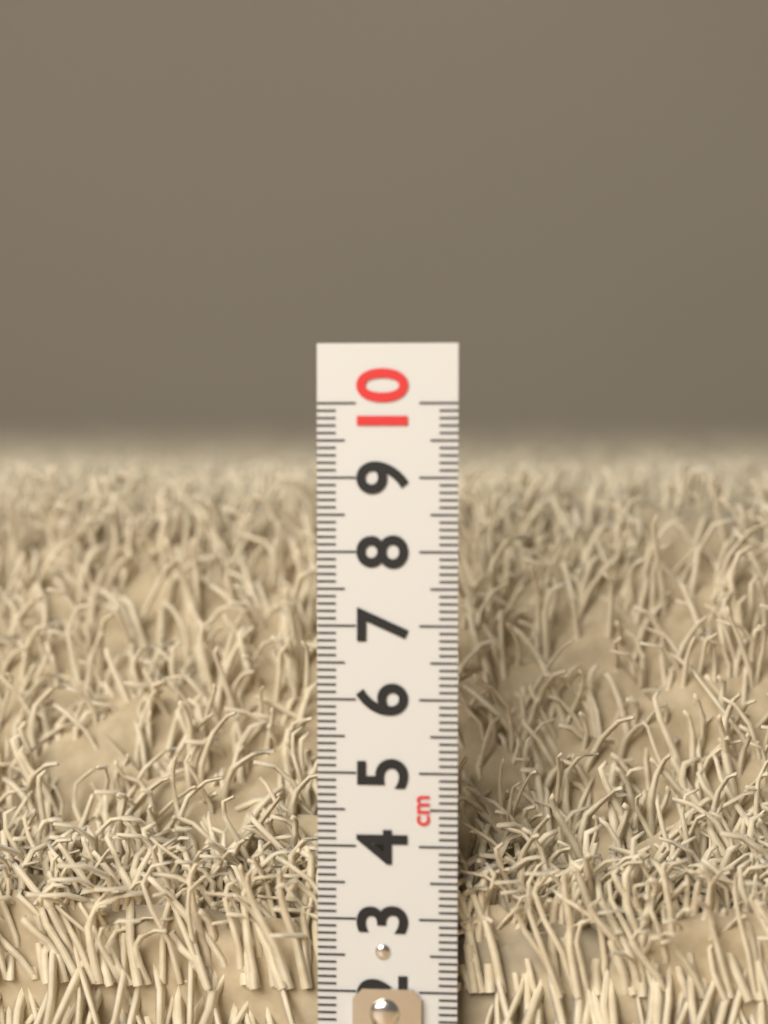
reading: 9.2 cm
